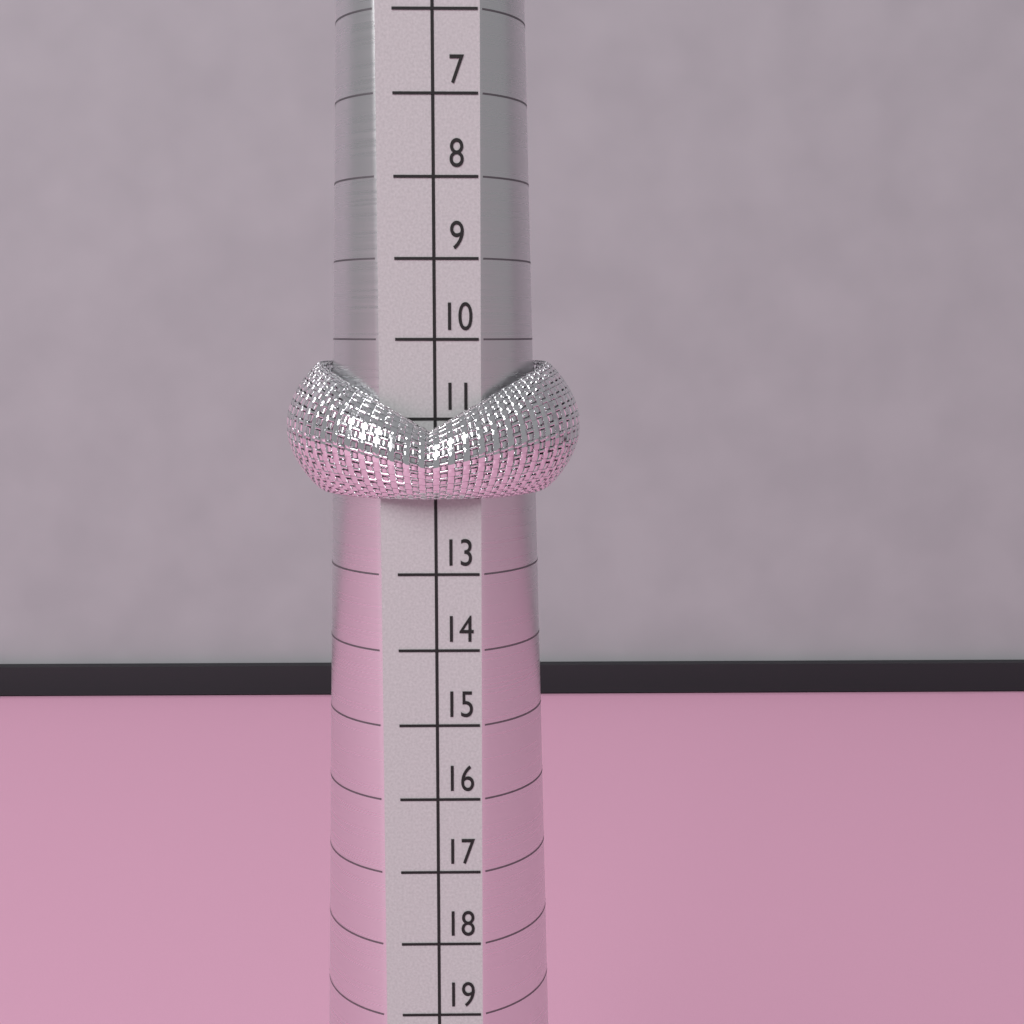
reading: 12 (no unit)
